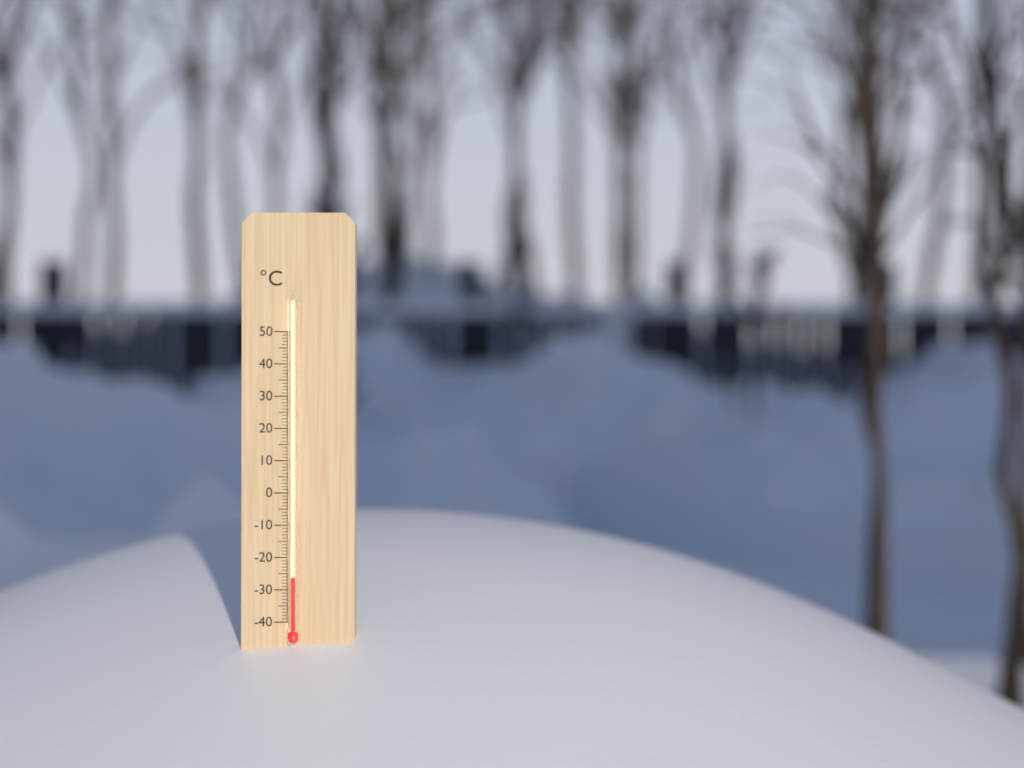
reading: -26 °C
